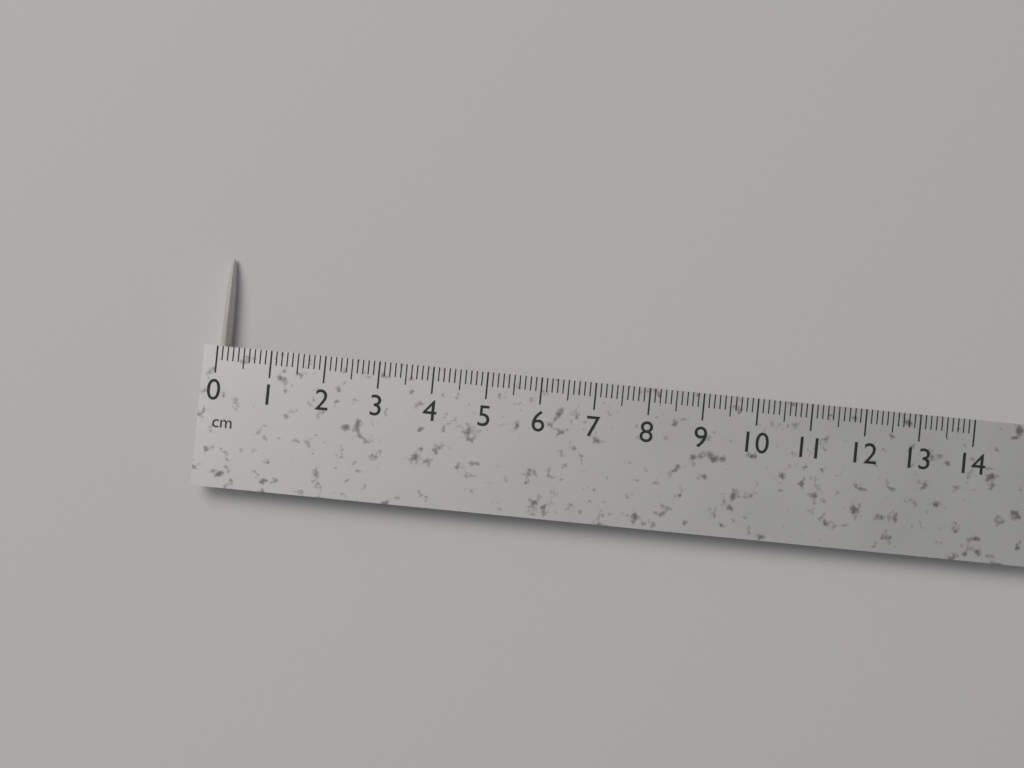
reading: 0.2 cm
